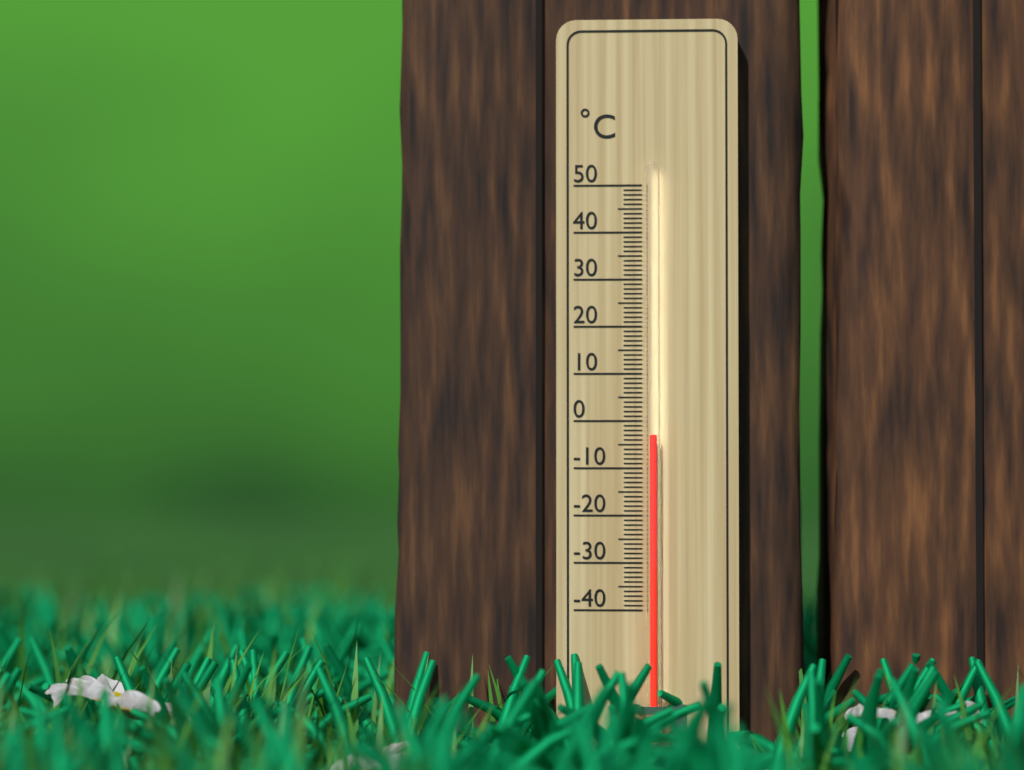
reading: -3 °C
